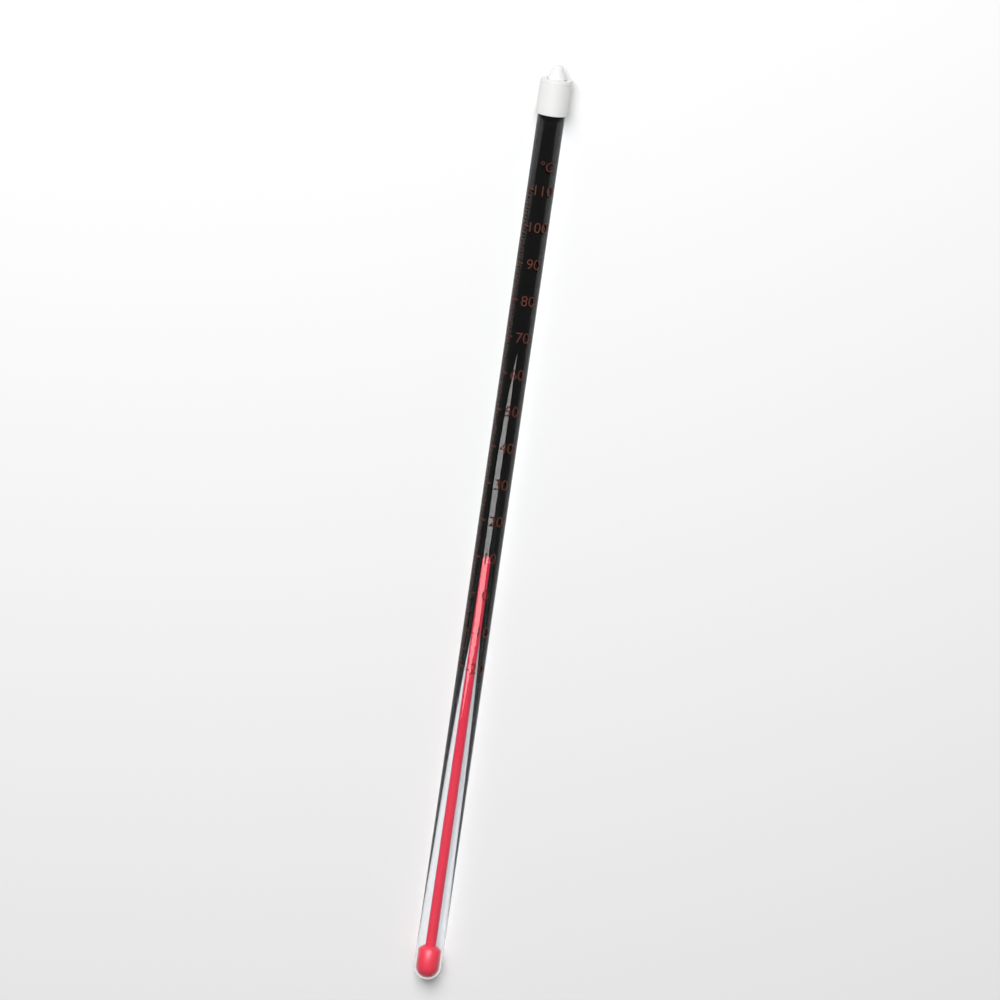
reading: 7 °C
